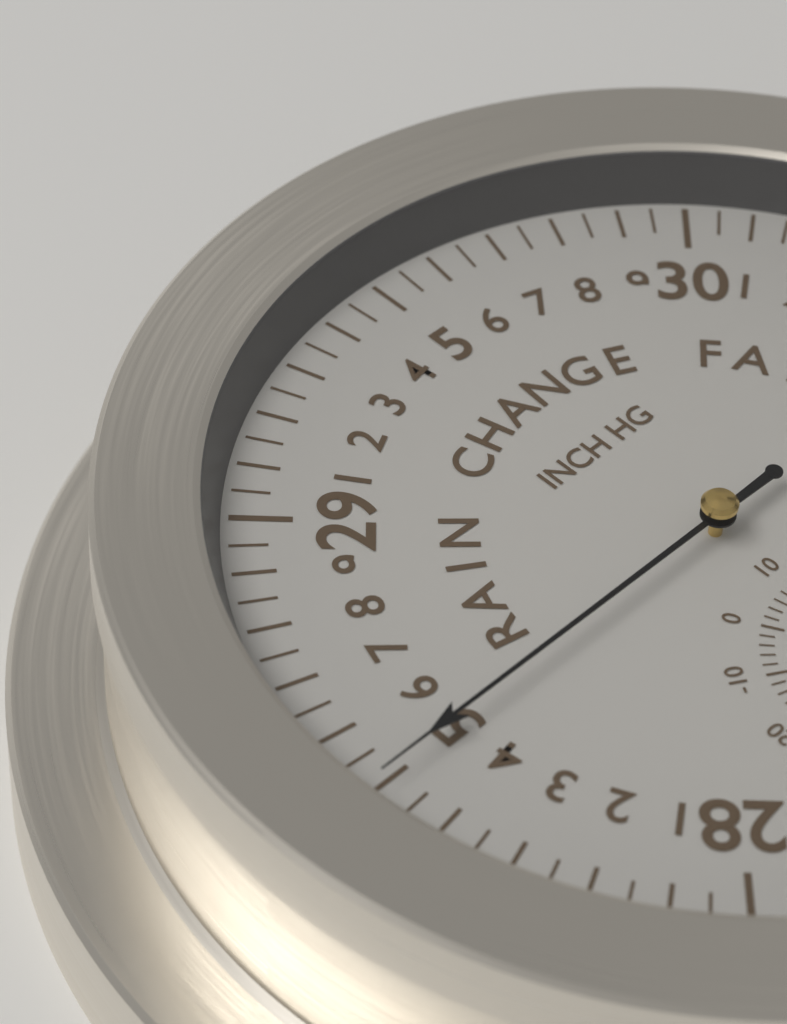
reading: 28.50 inHg
